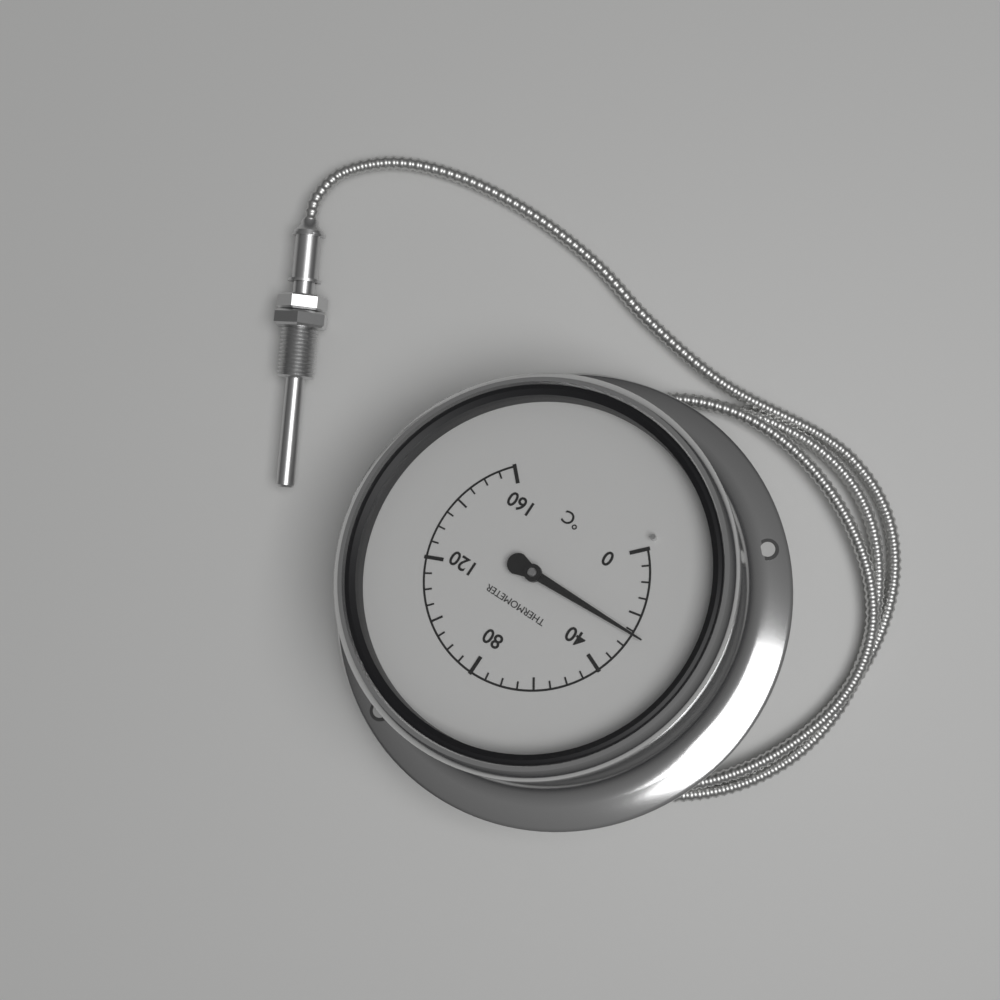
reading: 26 °C
